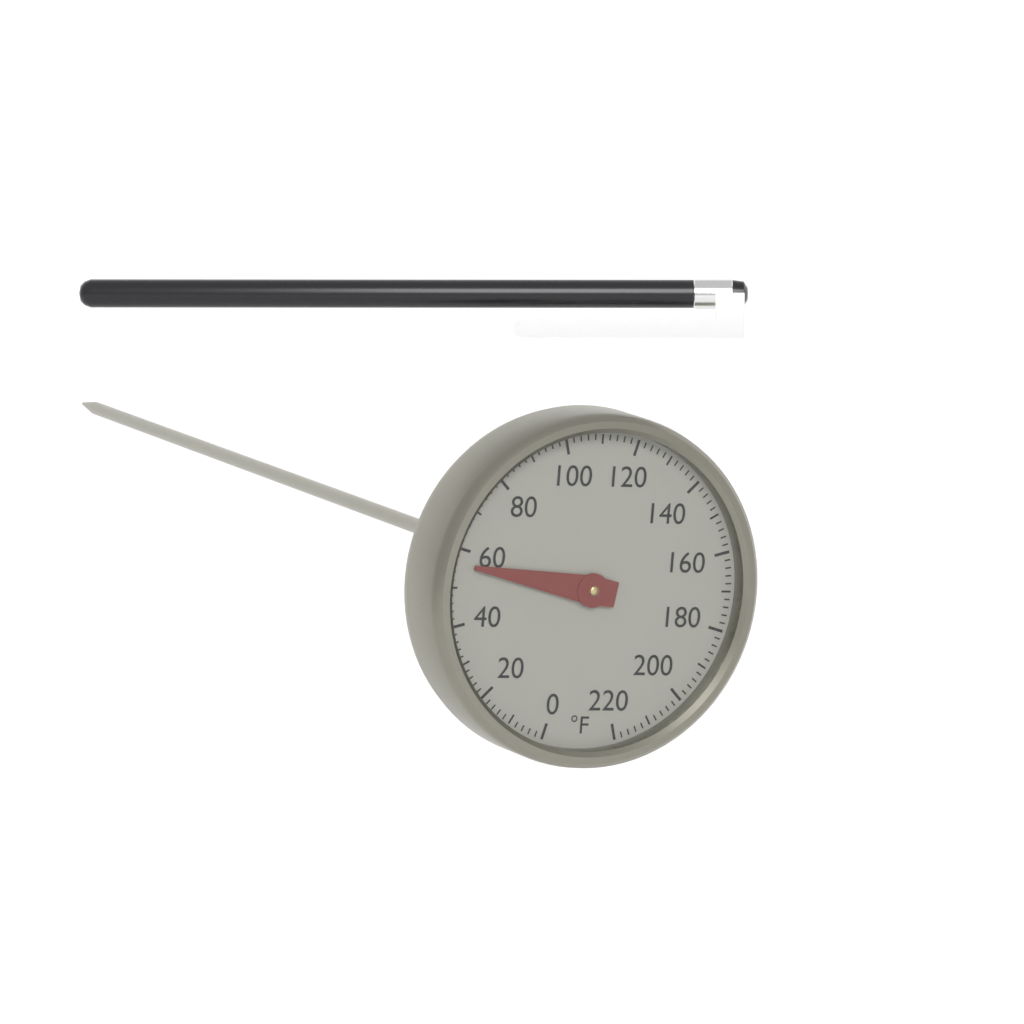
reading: 56 °F
